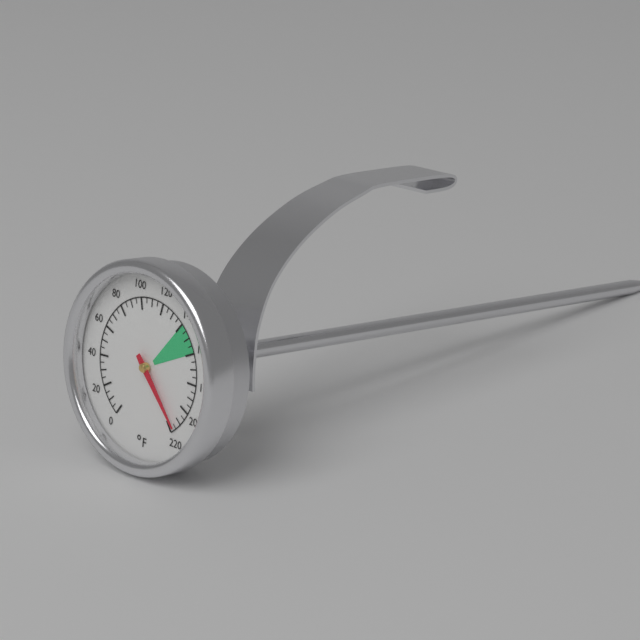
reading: 215 °F
